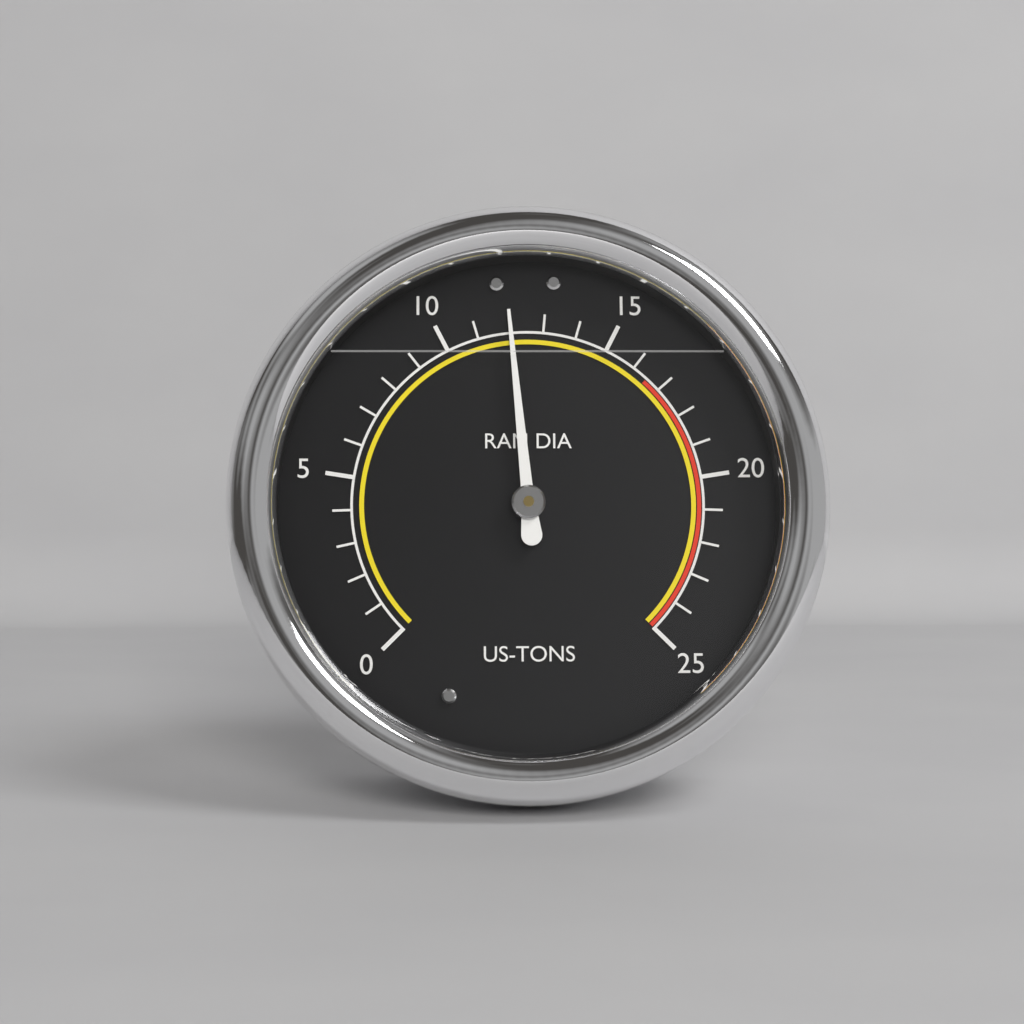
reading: 12 US-TONS
